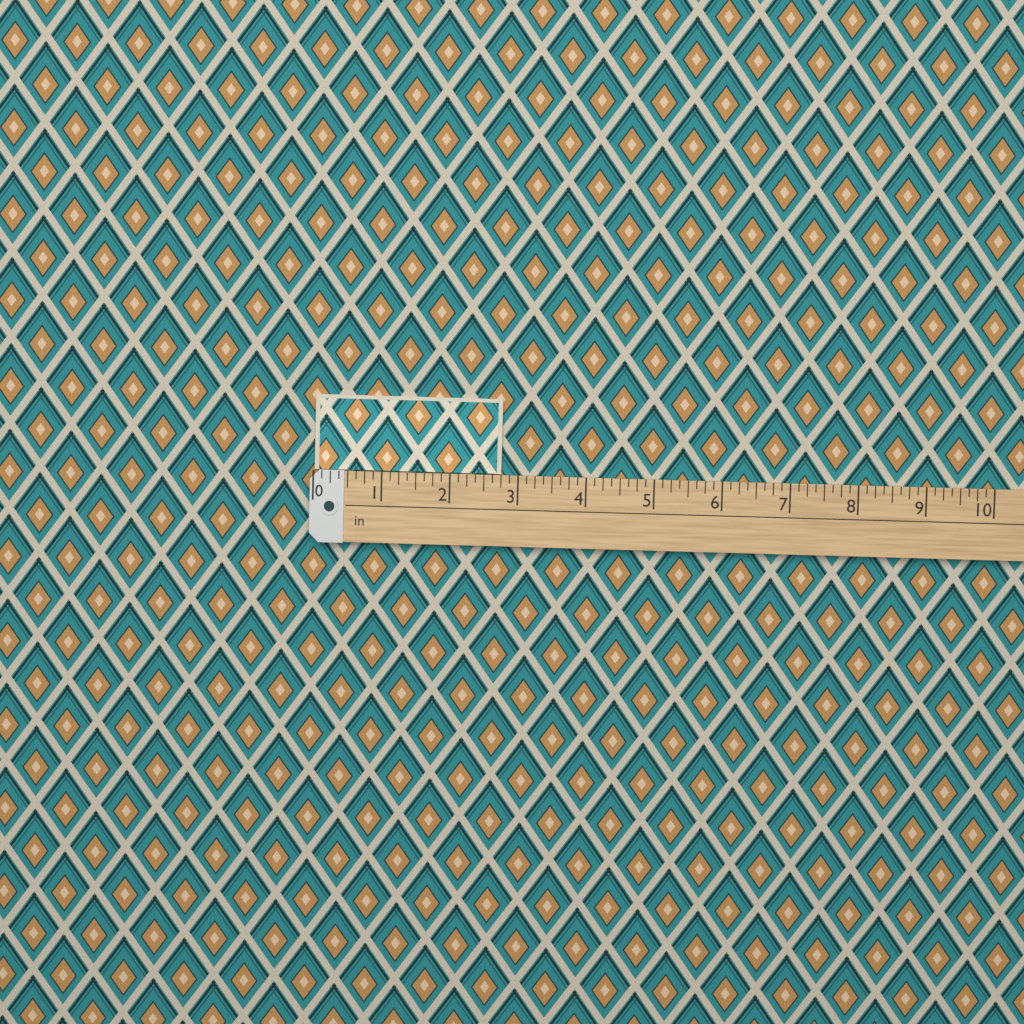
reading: 2.750 in
